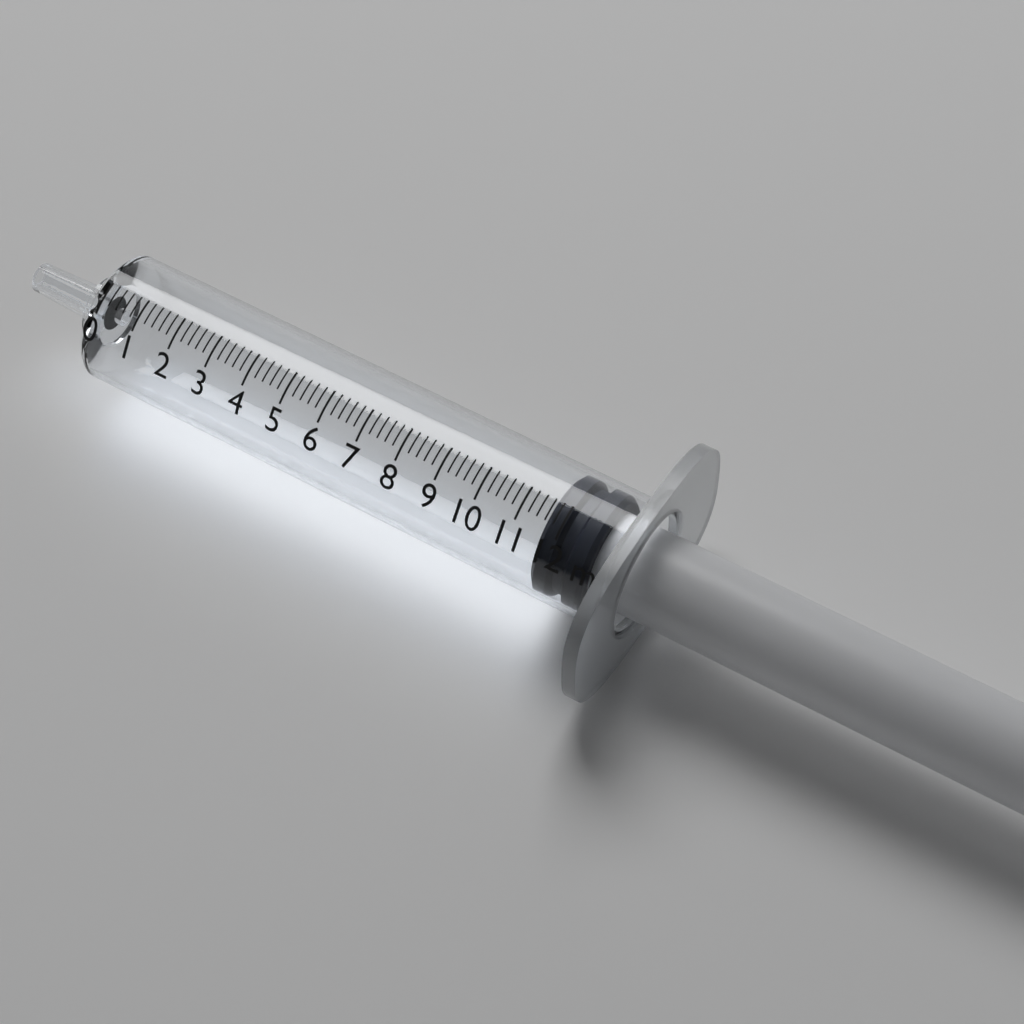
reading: 11.6 ml
